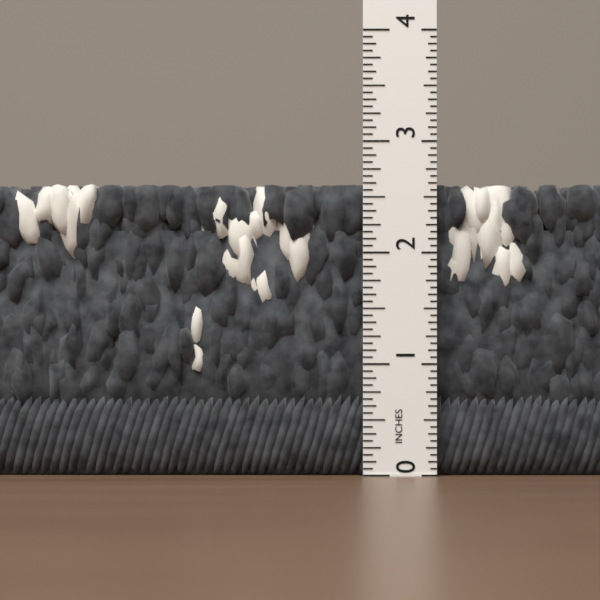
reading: 2.6250 in
